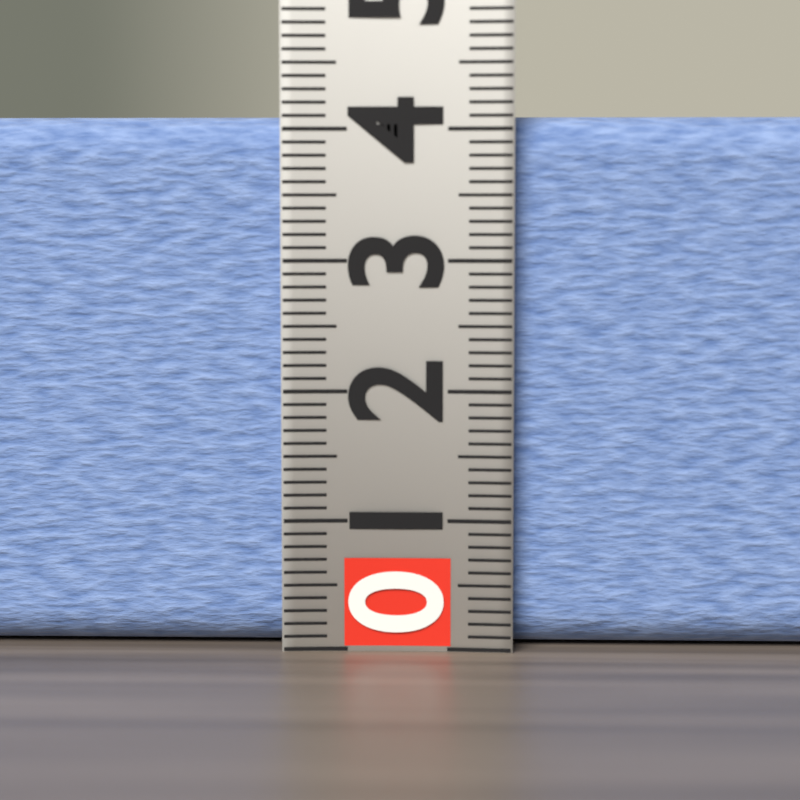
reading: 4.1 (no unit)
